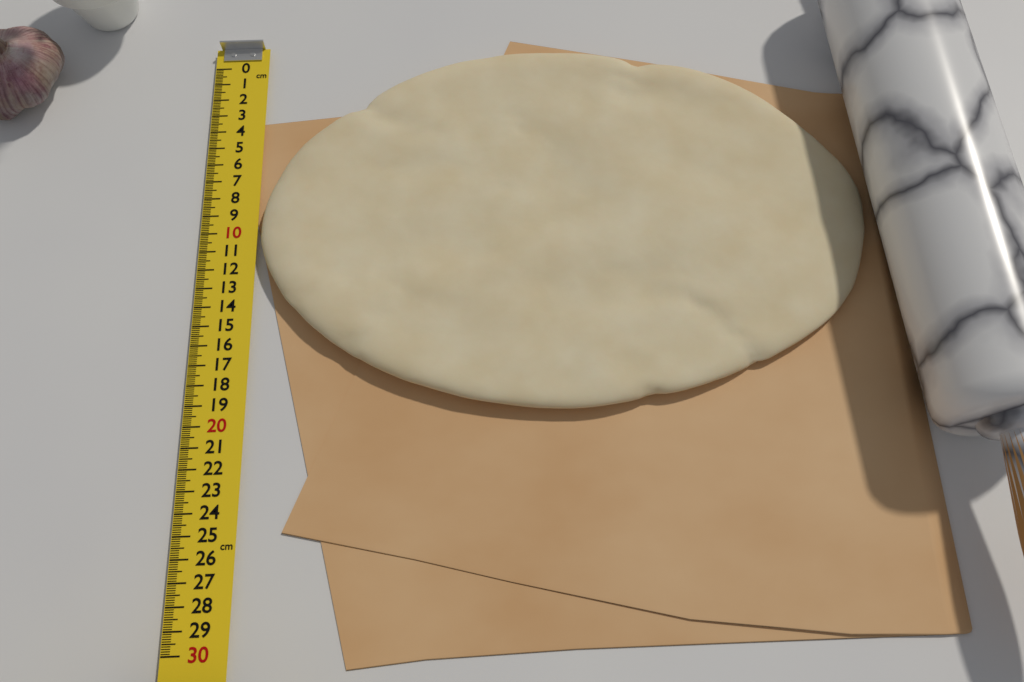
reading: 19.9 cm
